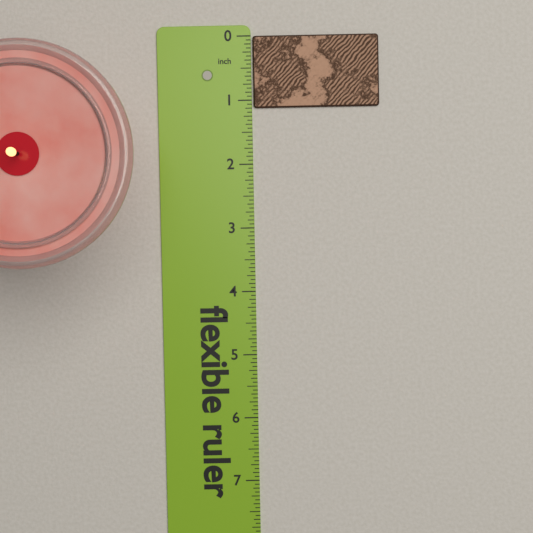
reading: 1.1250 in
